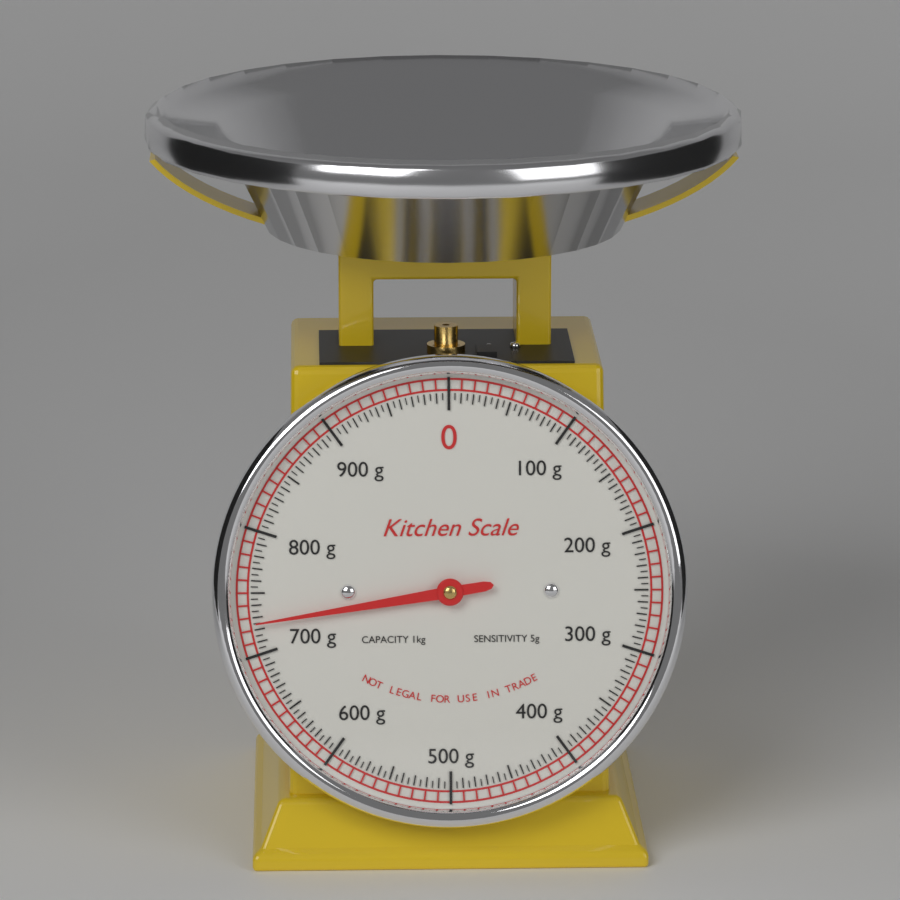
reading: 725 g
